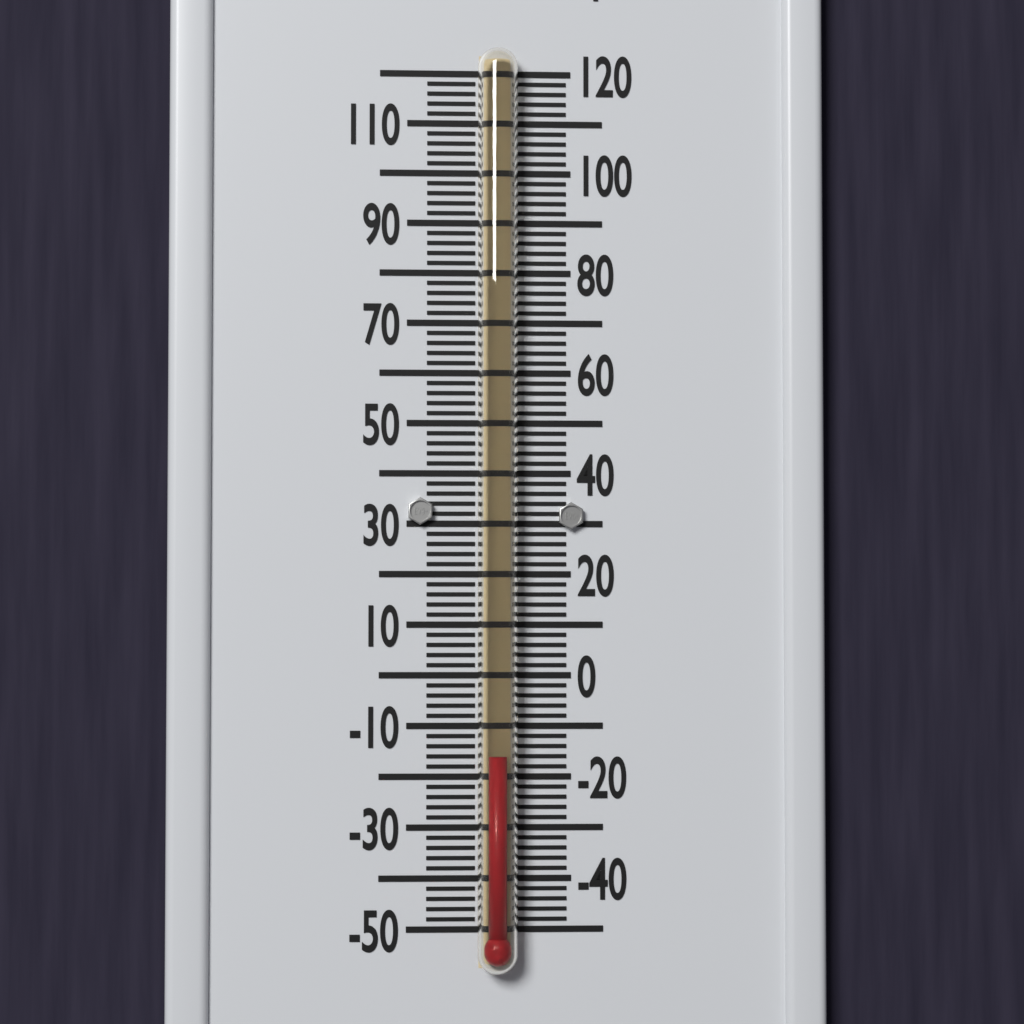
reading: -16 °F
